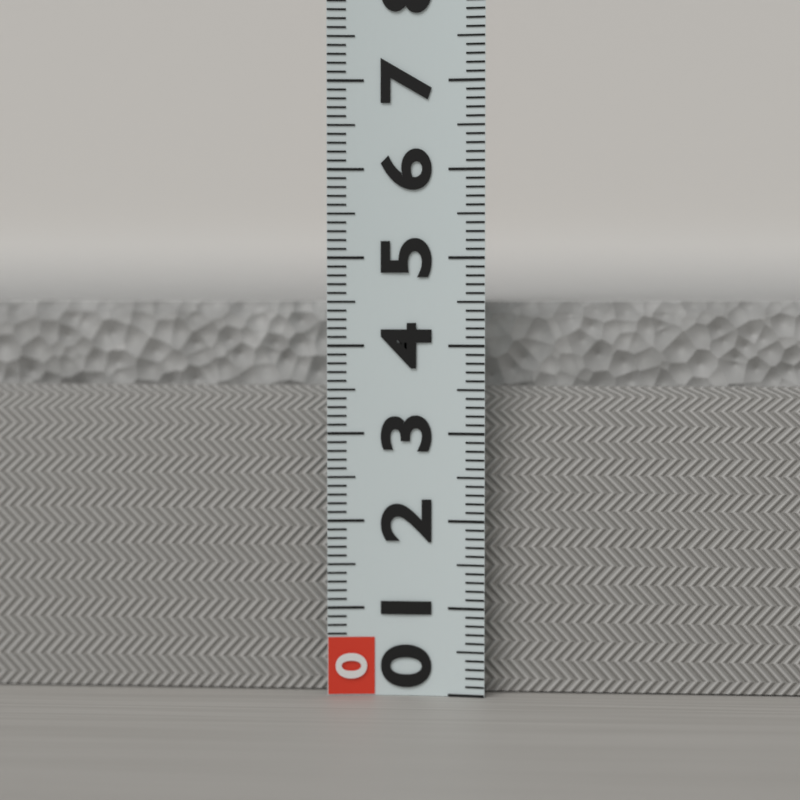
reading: 4.5 (no unit)
